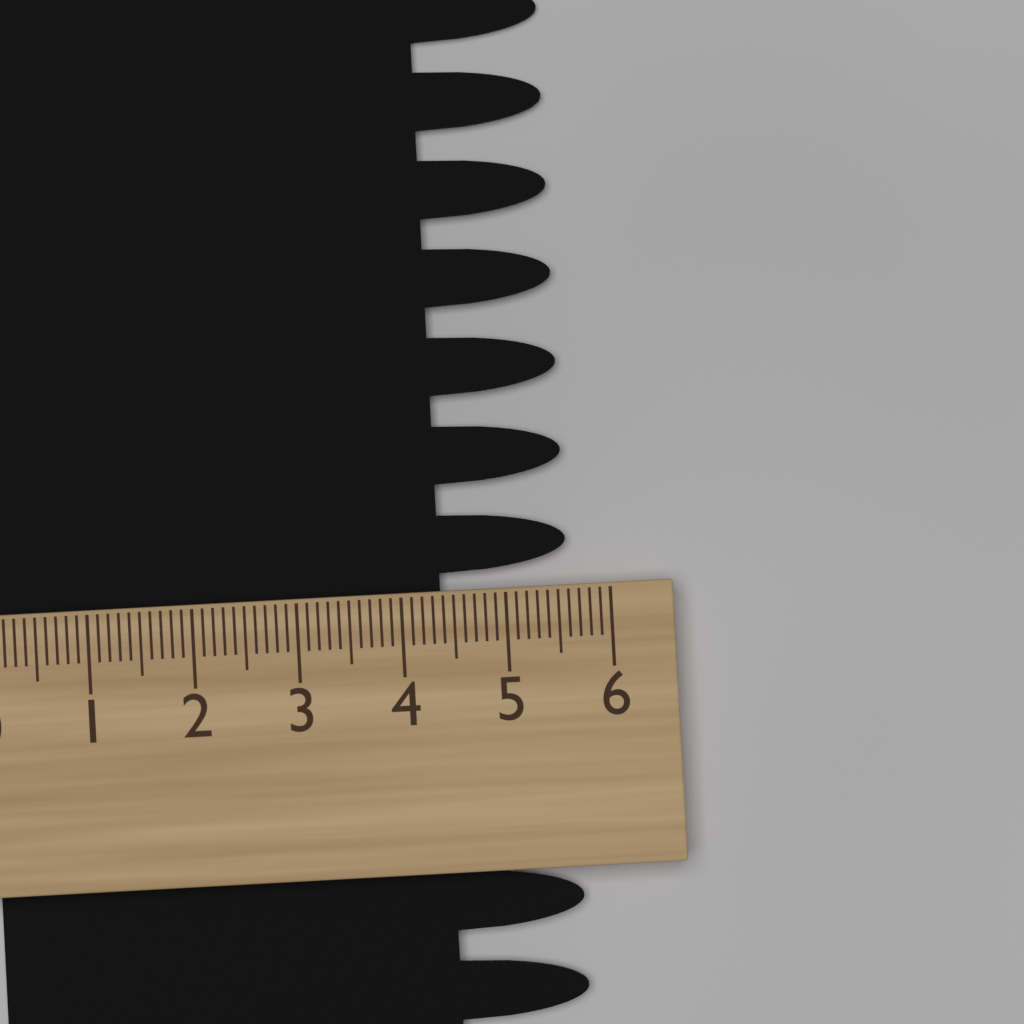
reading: 5.6 (no unit)
